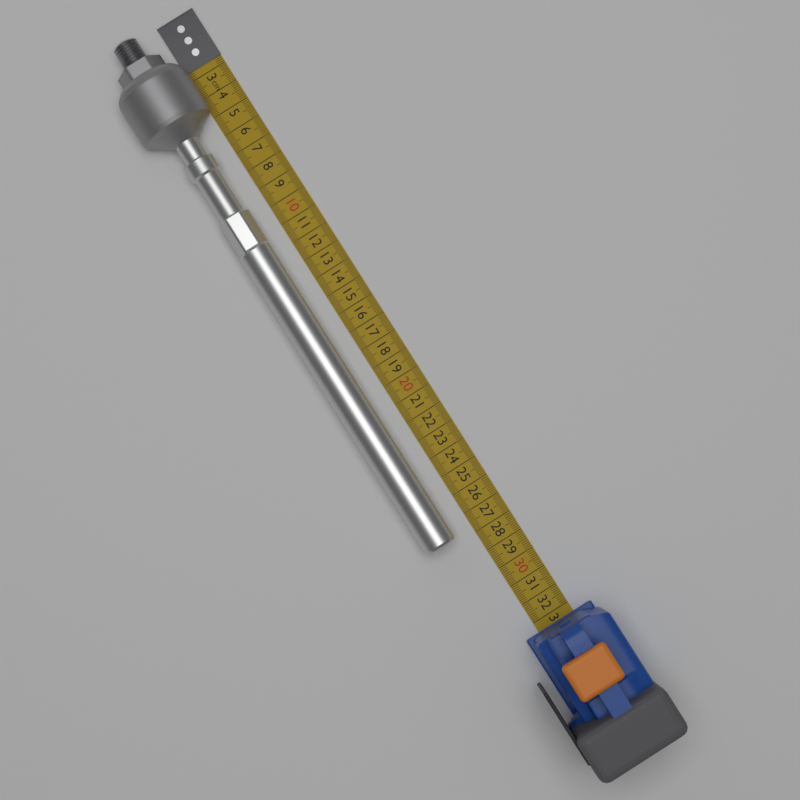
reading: 27.7 cm
